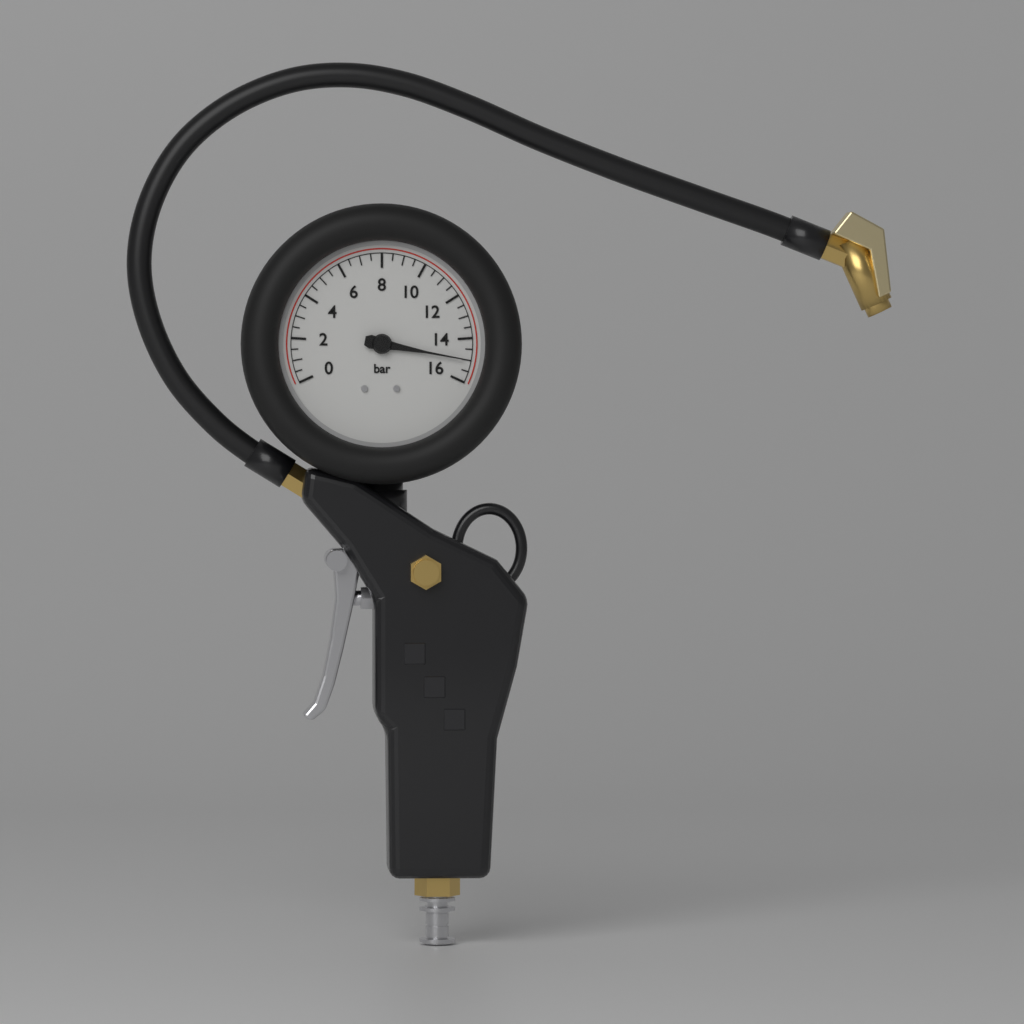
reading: 15.0 bar
